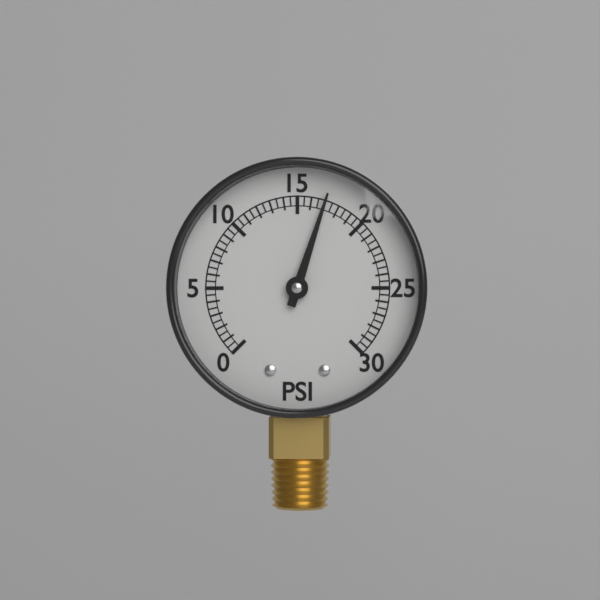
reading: 17.0 psi
